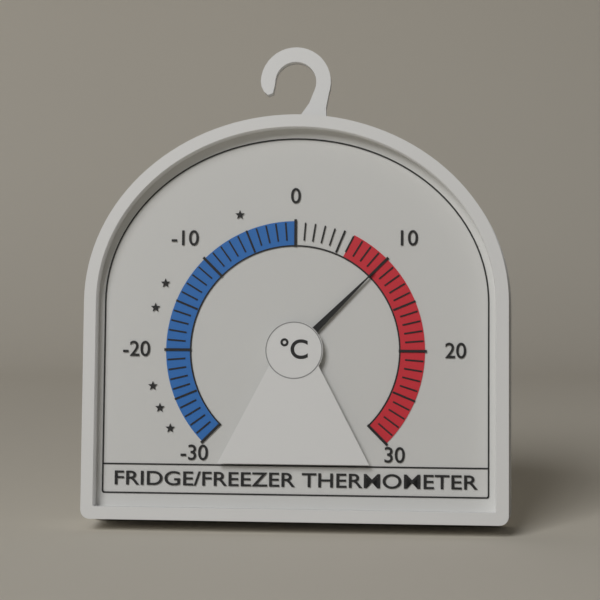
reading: 10 °C
